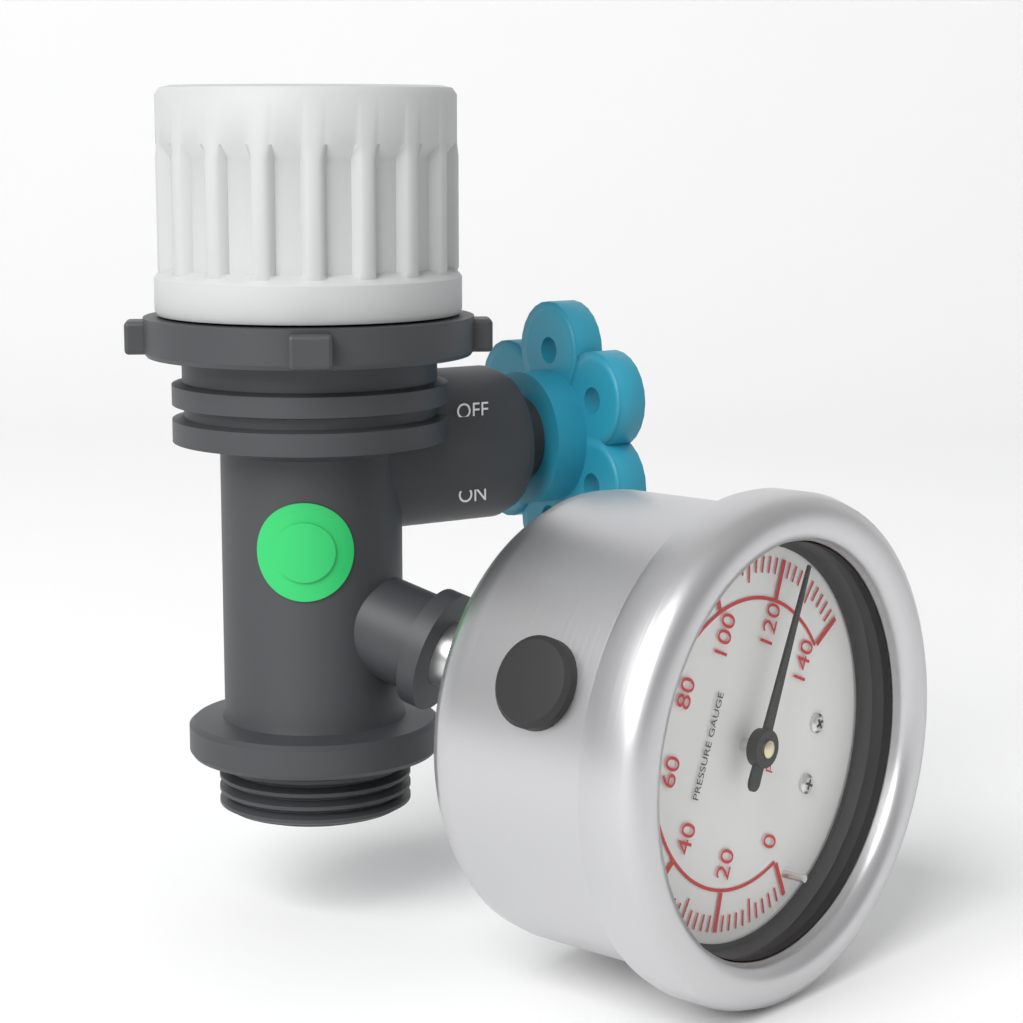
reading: 122 psi
